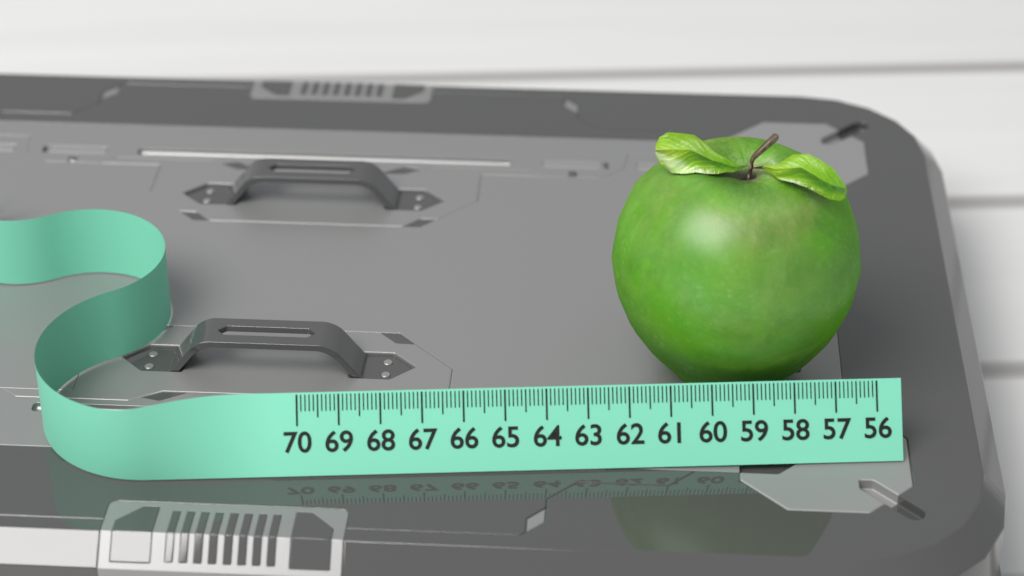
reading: 62.2 (no unit)
